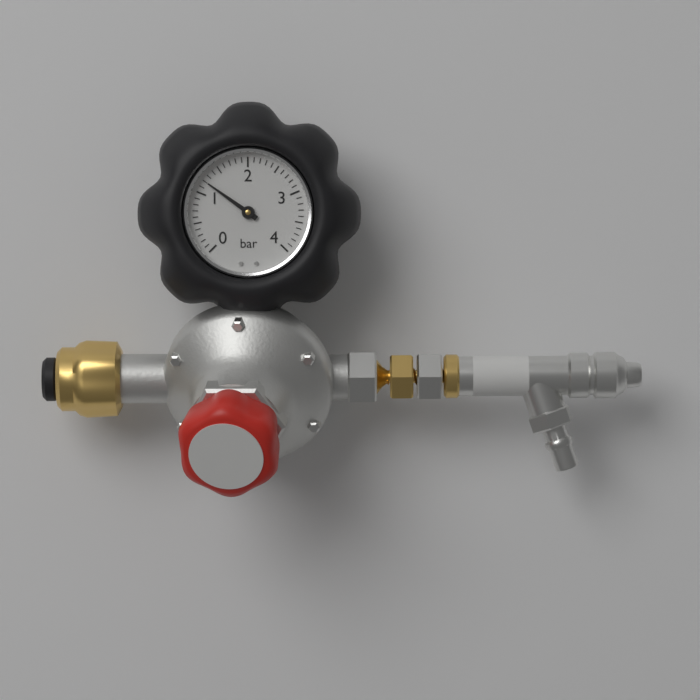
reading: 1.2 bar
